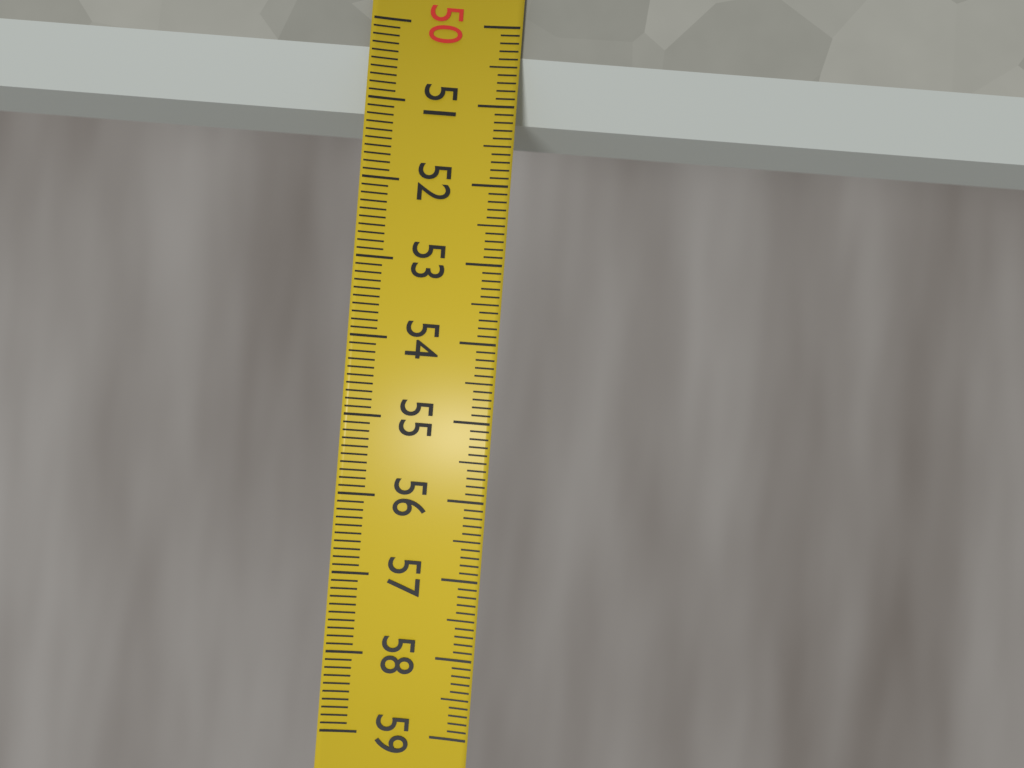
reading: 51.1 (no unit)
